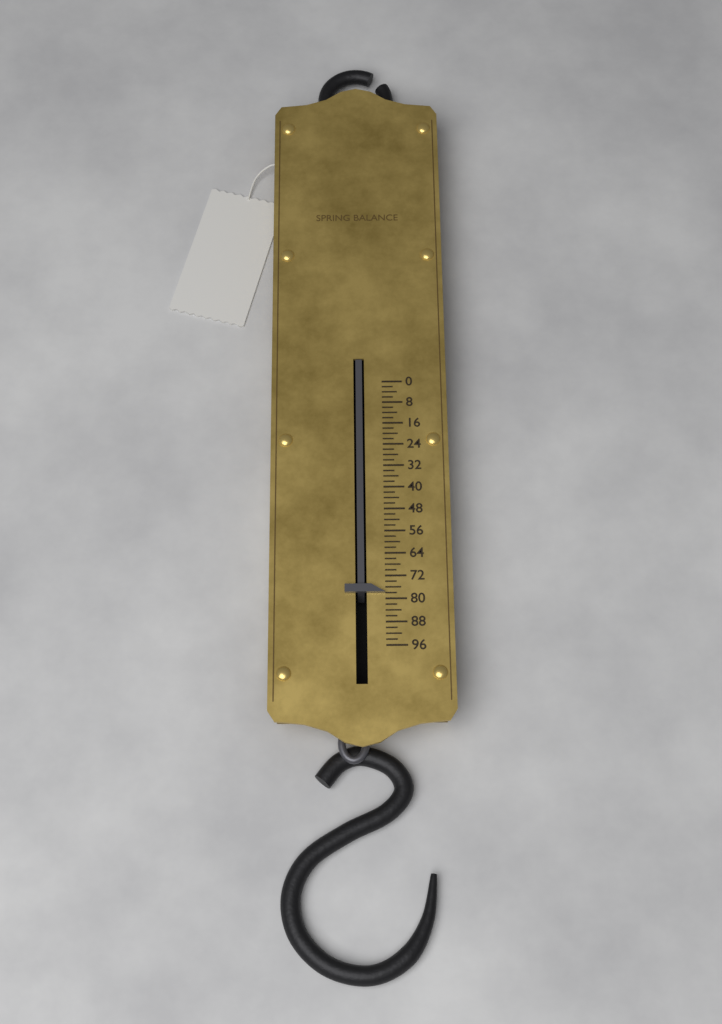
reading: 78 (no unit)
